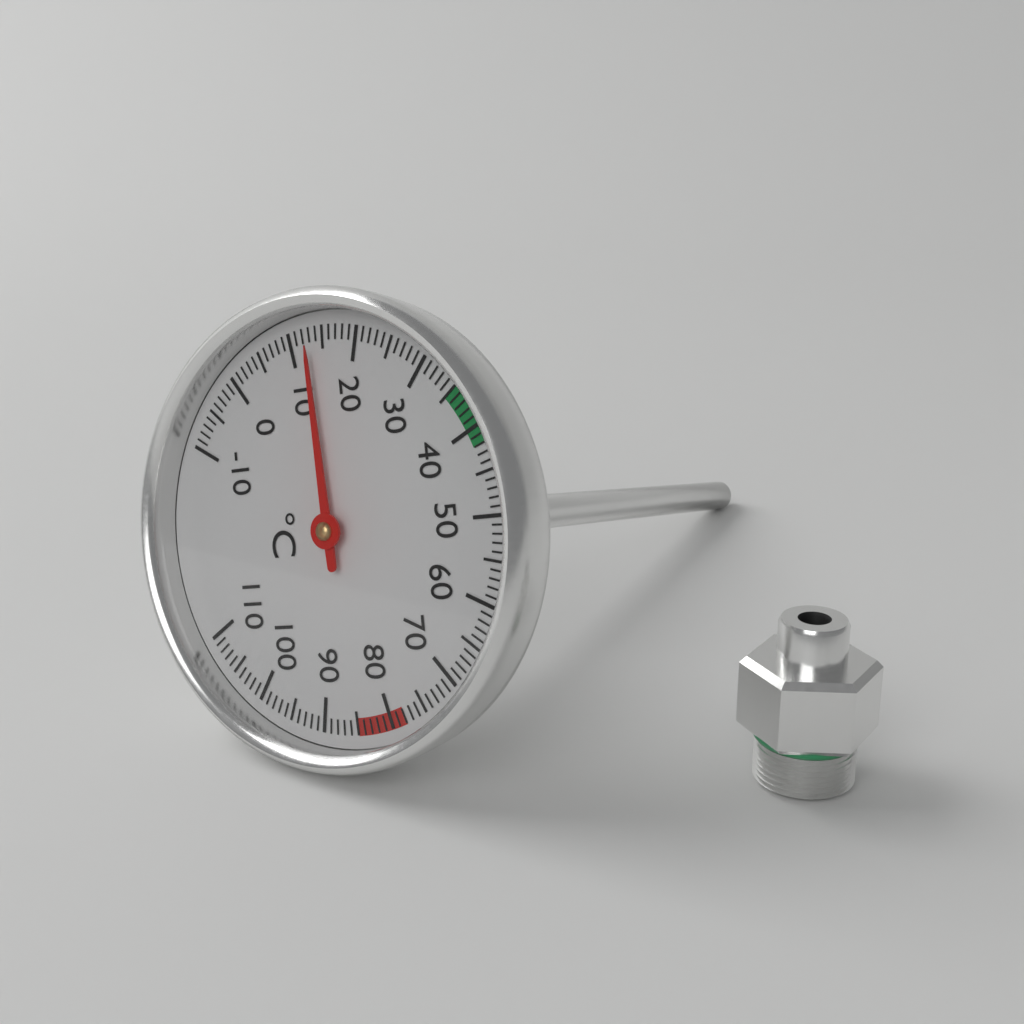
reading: 13 °C
